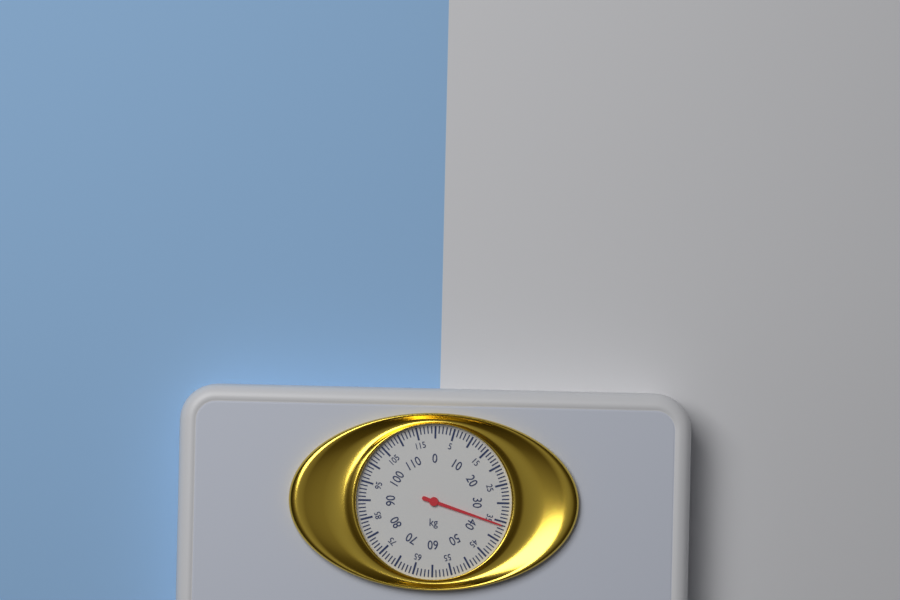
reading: 36 kg
